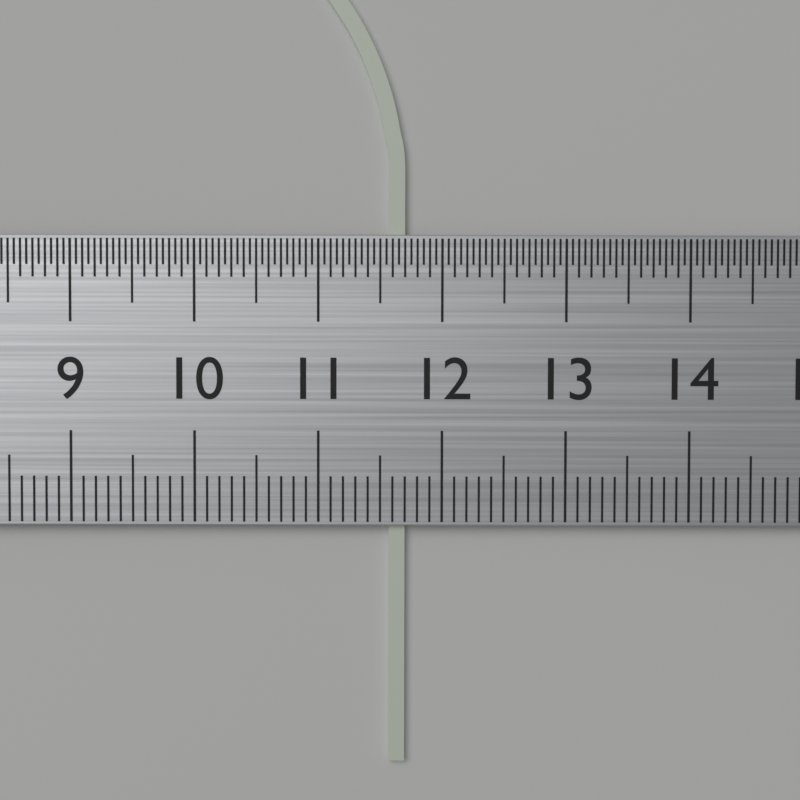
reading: 11.7 cm
